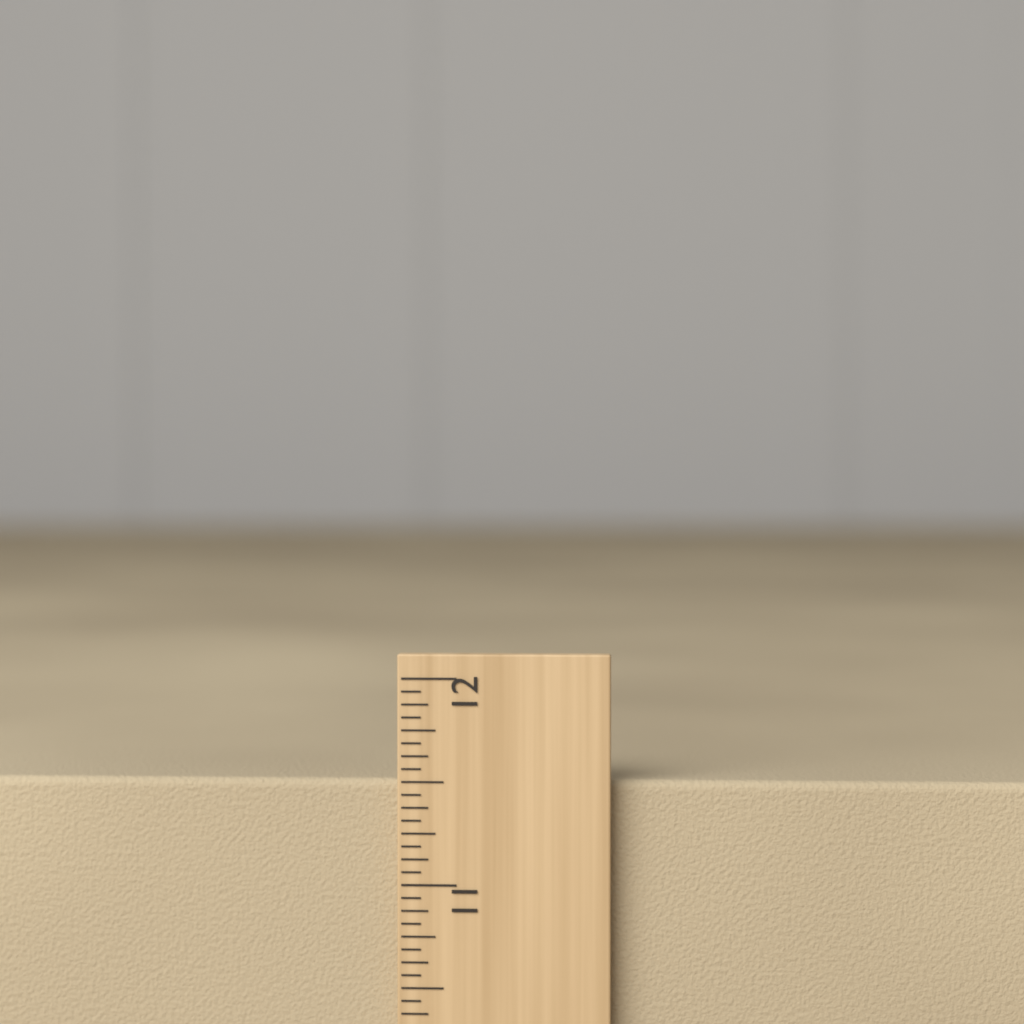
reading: 11.5000 inch
